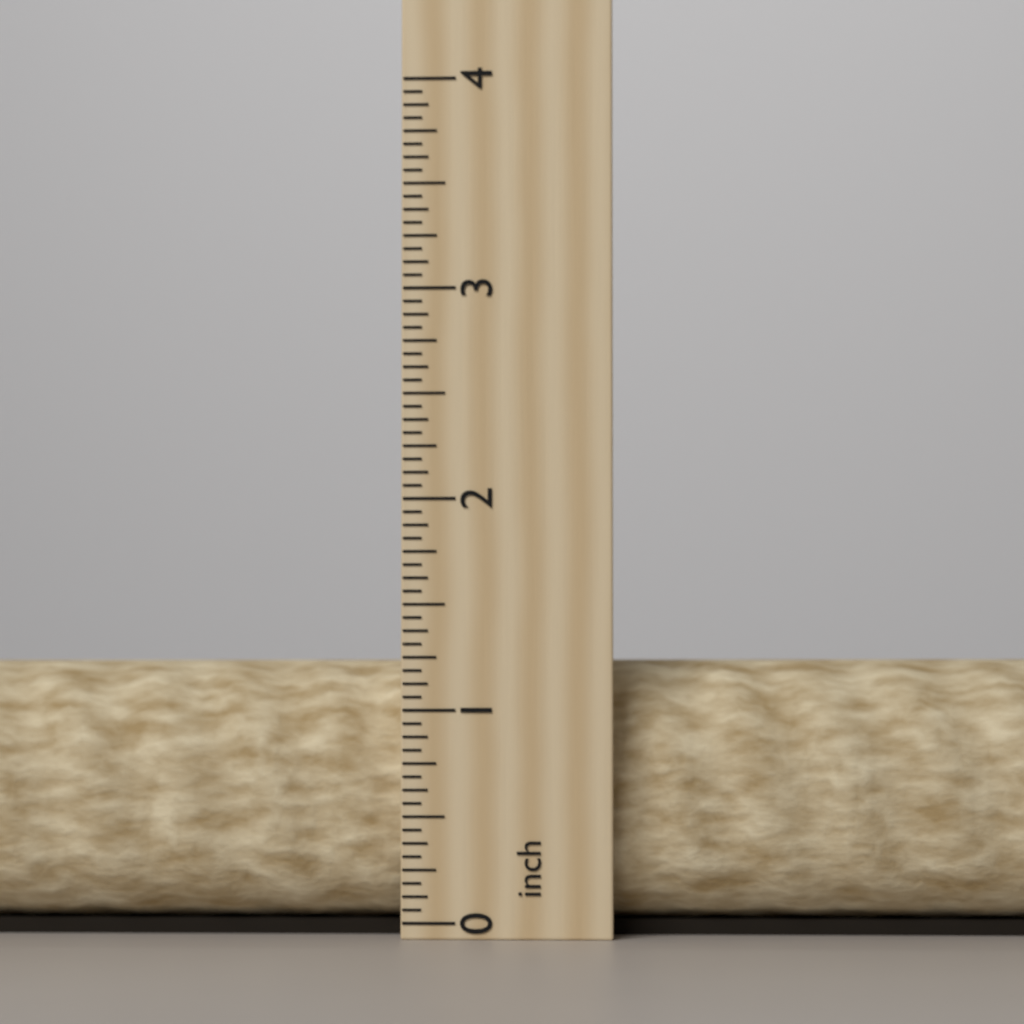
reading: 1.2500 inch
